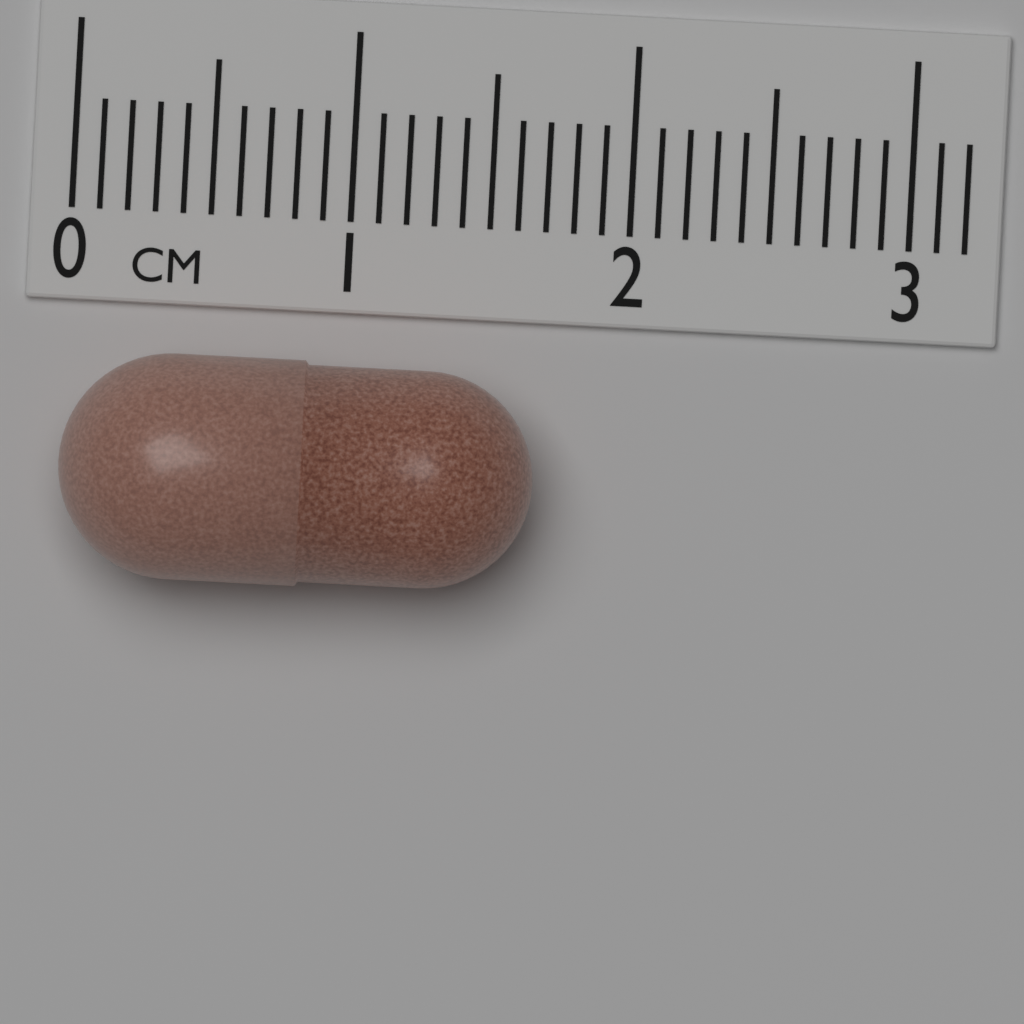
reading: 1.7 cm
